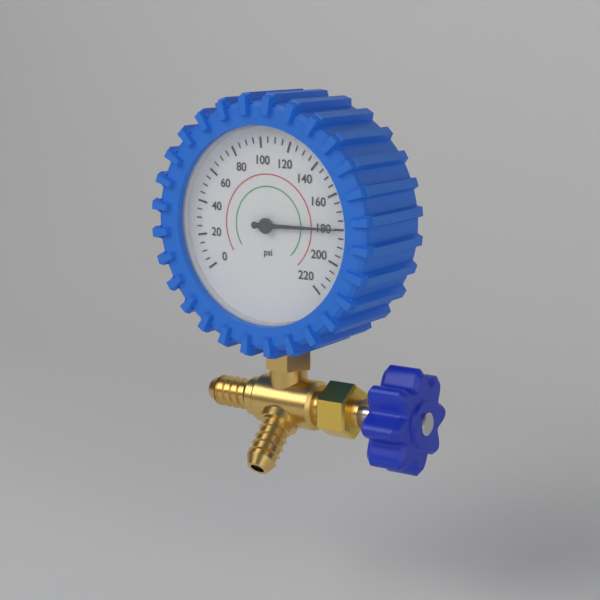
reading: 180 psi
